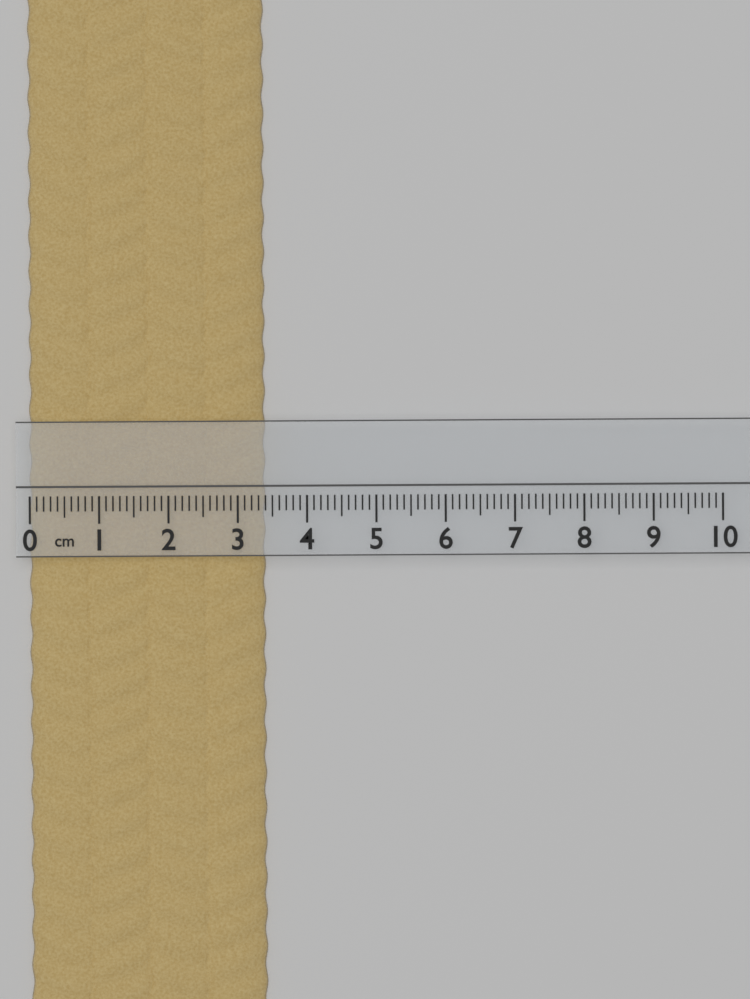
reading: 3.4 cm
